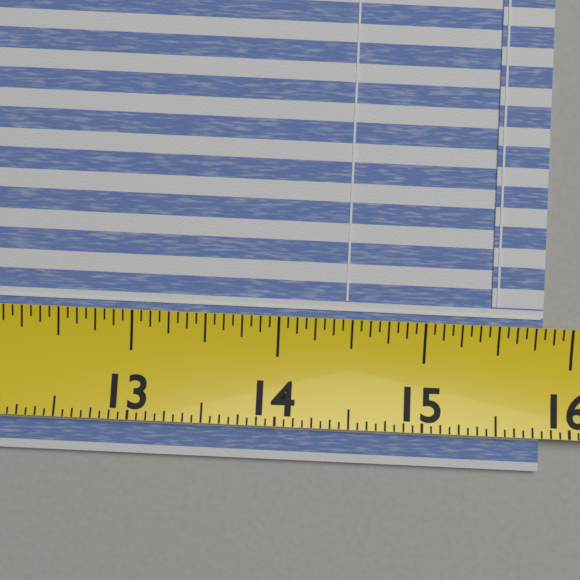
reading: 15.8125 (no unit)
